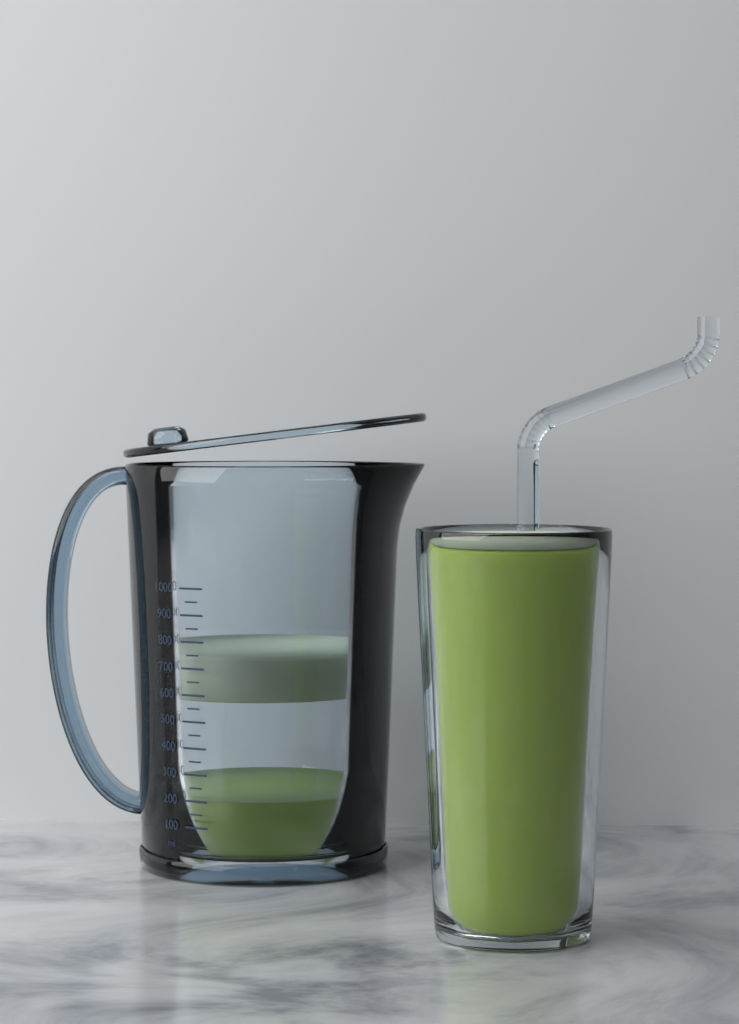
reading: 200 ml
